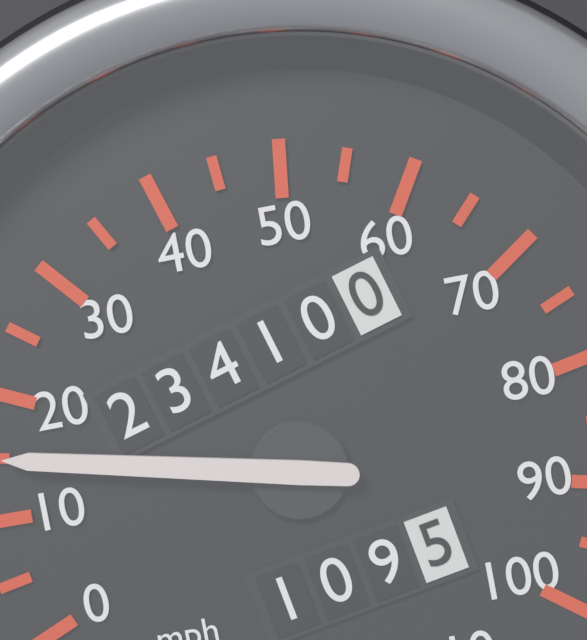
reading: 15 mph
